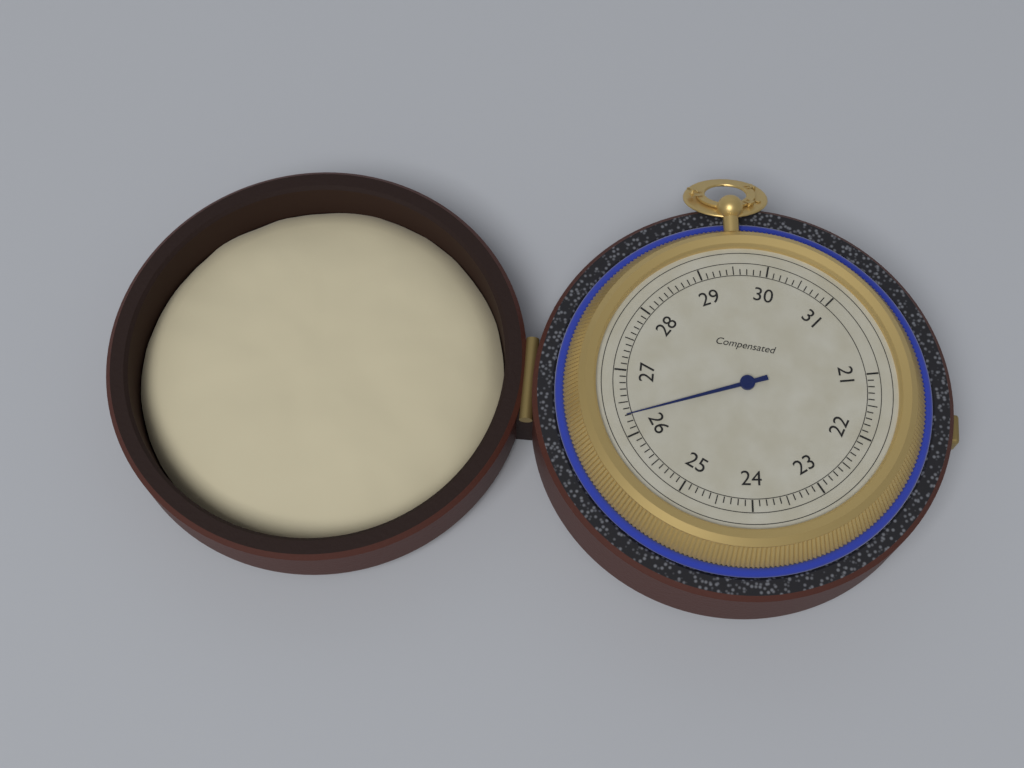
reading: 26.3 (no unit)
